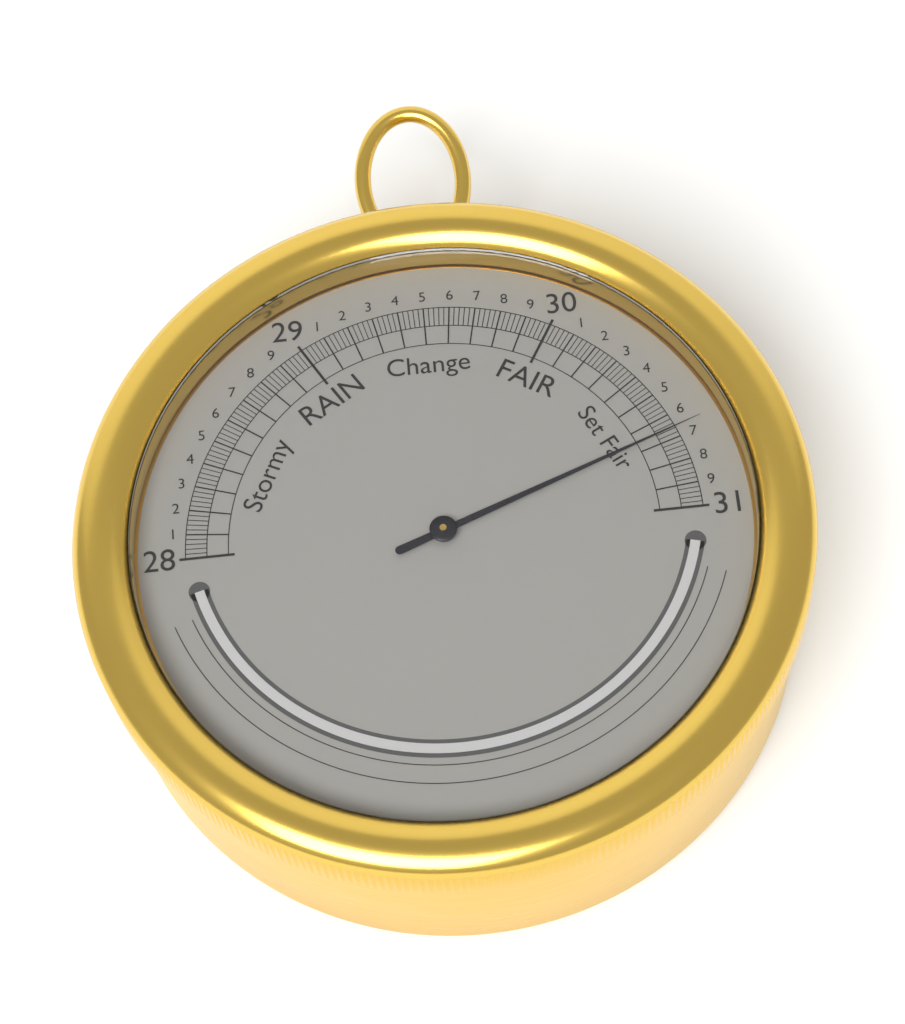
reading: 30.66 inHg
